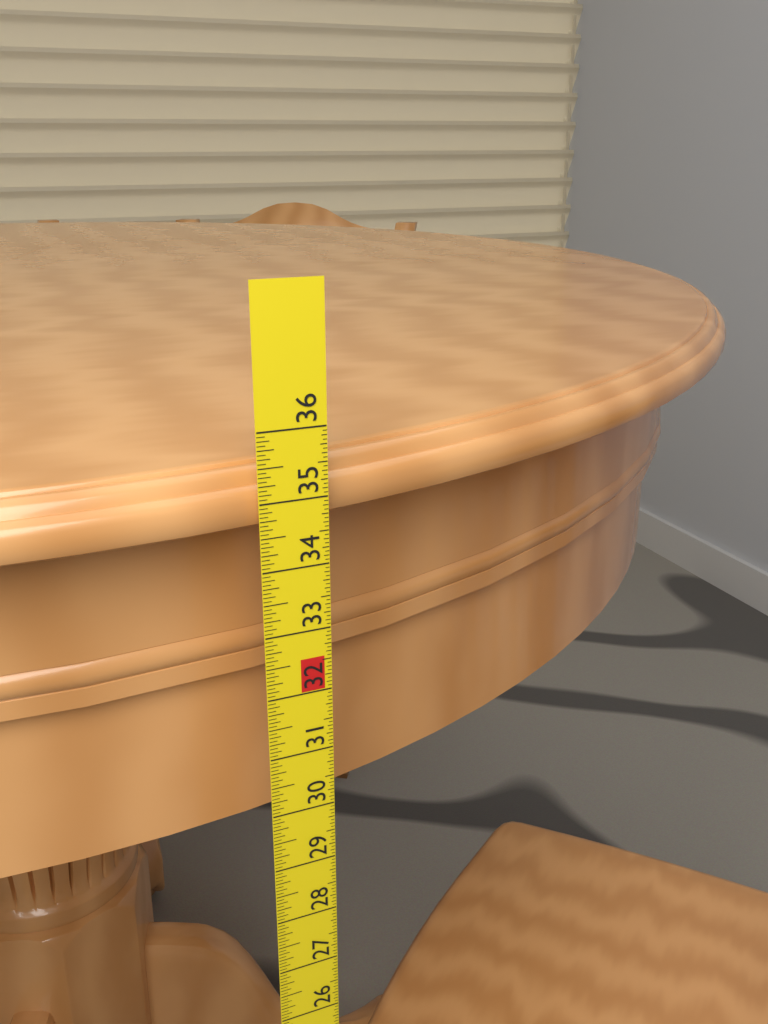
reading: 35.4375 in
